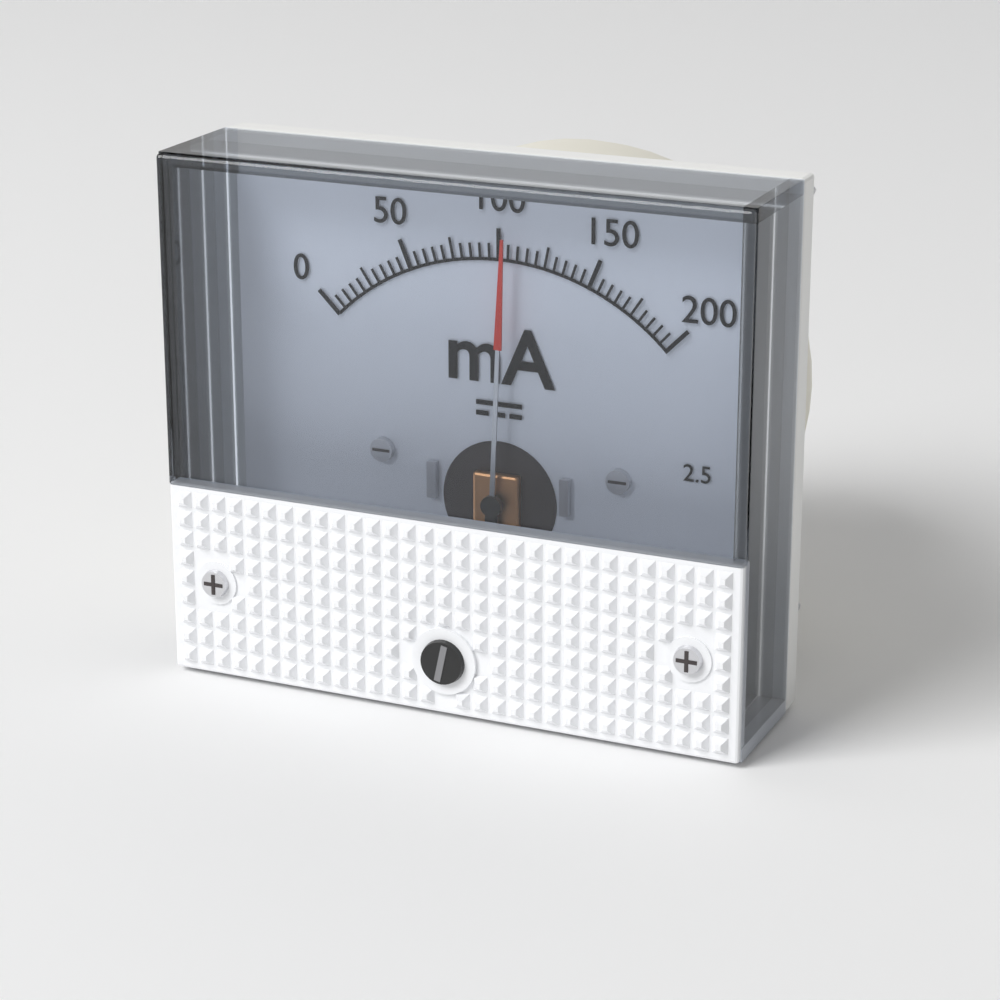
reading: 105 mA
